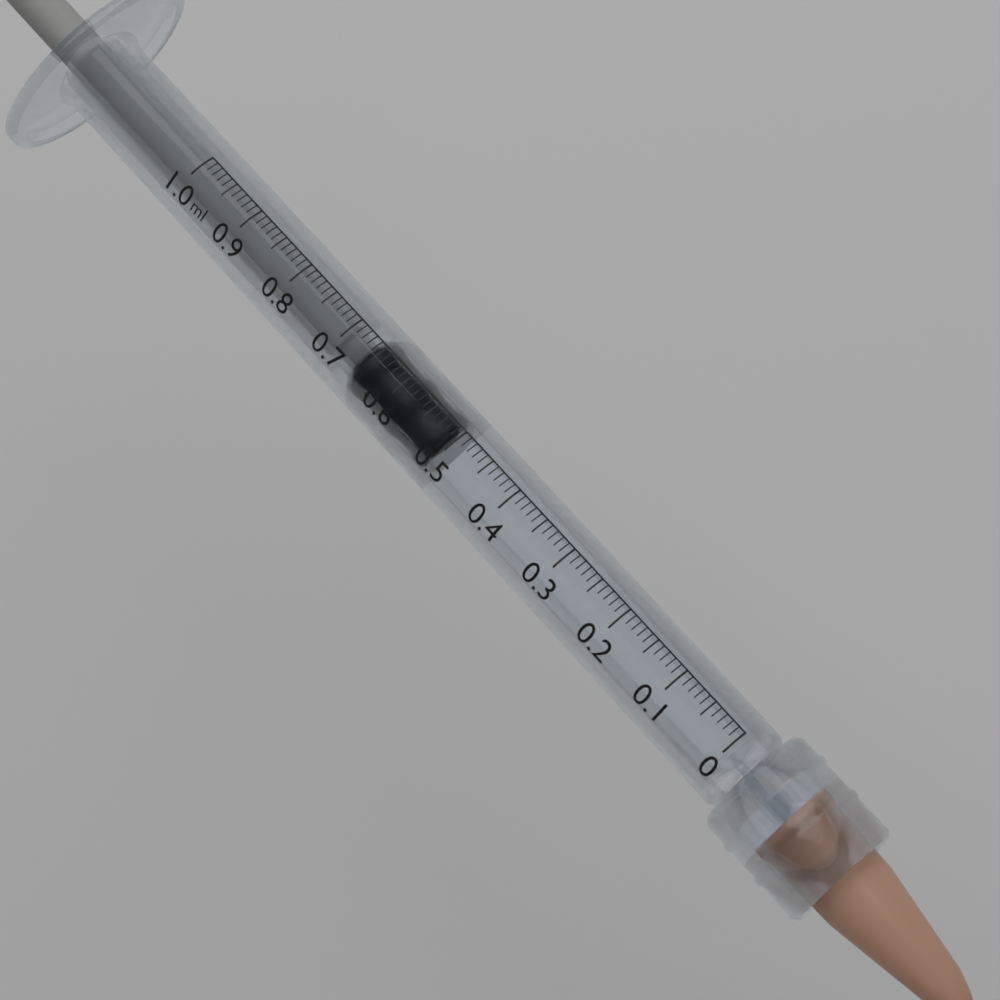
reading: 0.51 ml
